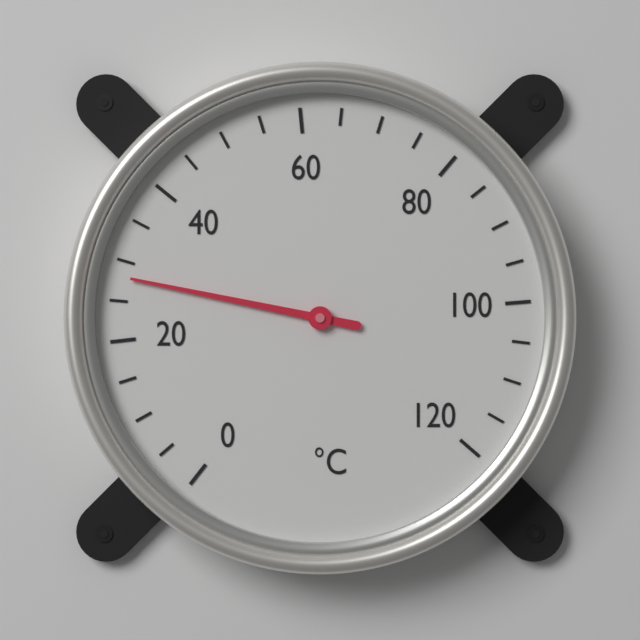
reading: 28 °C
